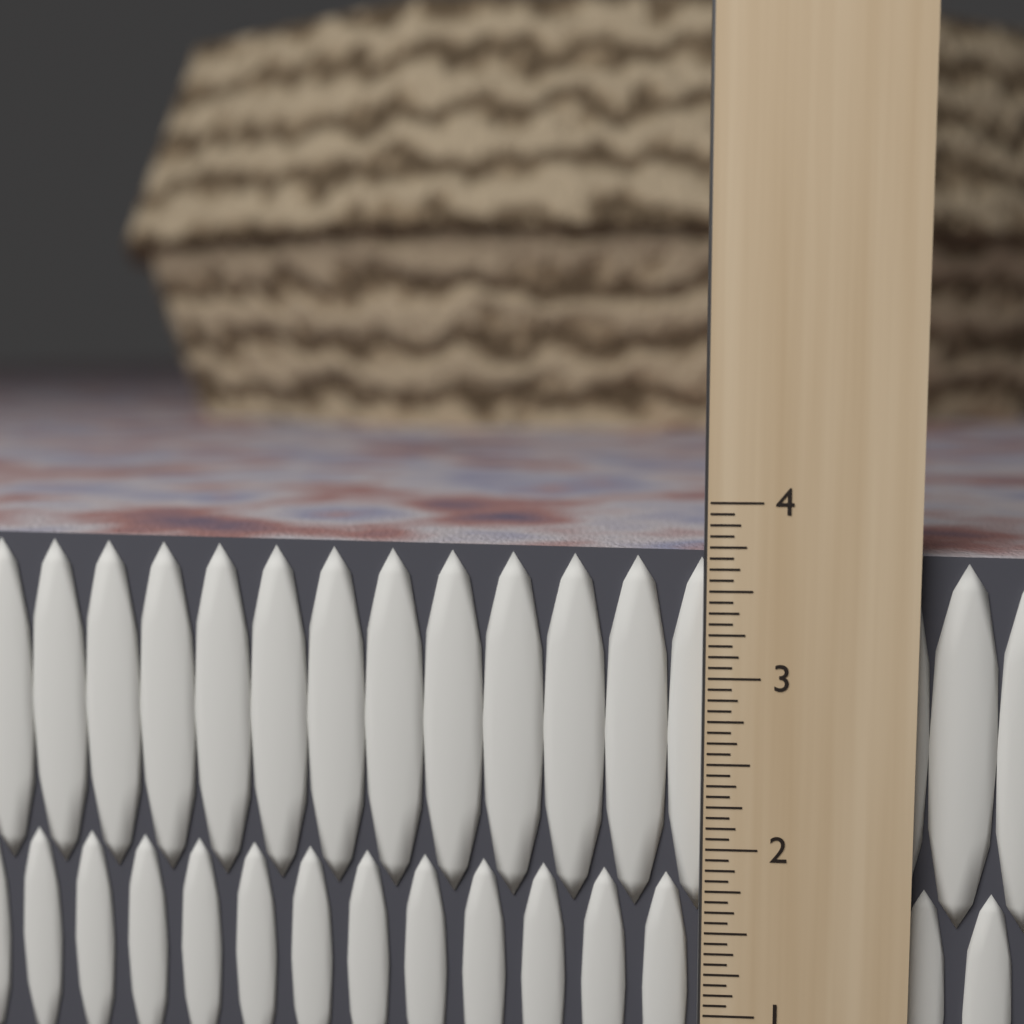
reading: 3.6875 in
